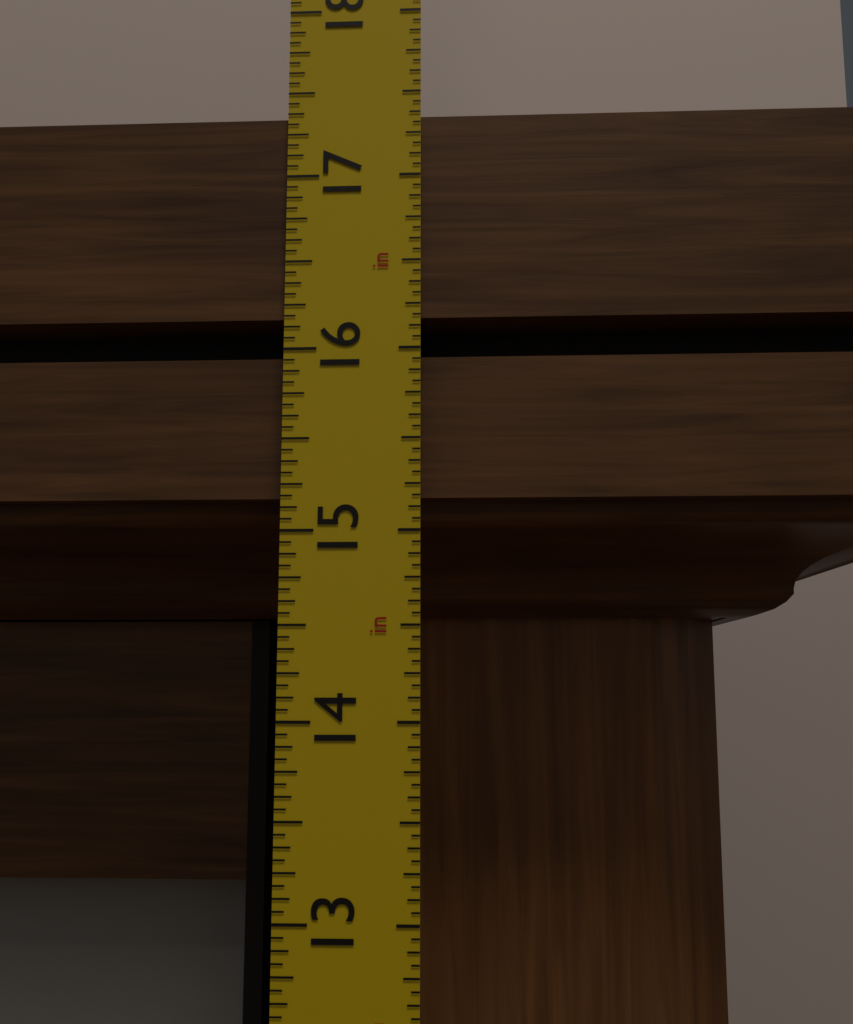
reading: 17.3750 in
